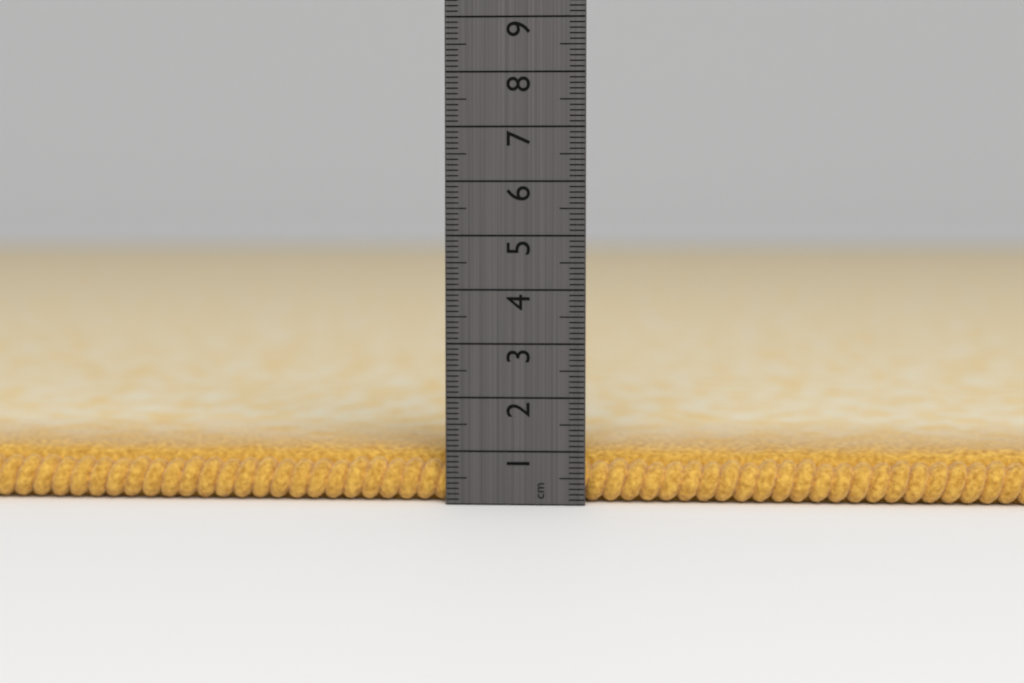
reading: 1.0 cm
